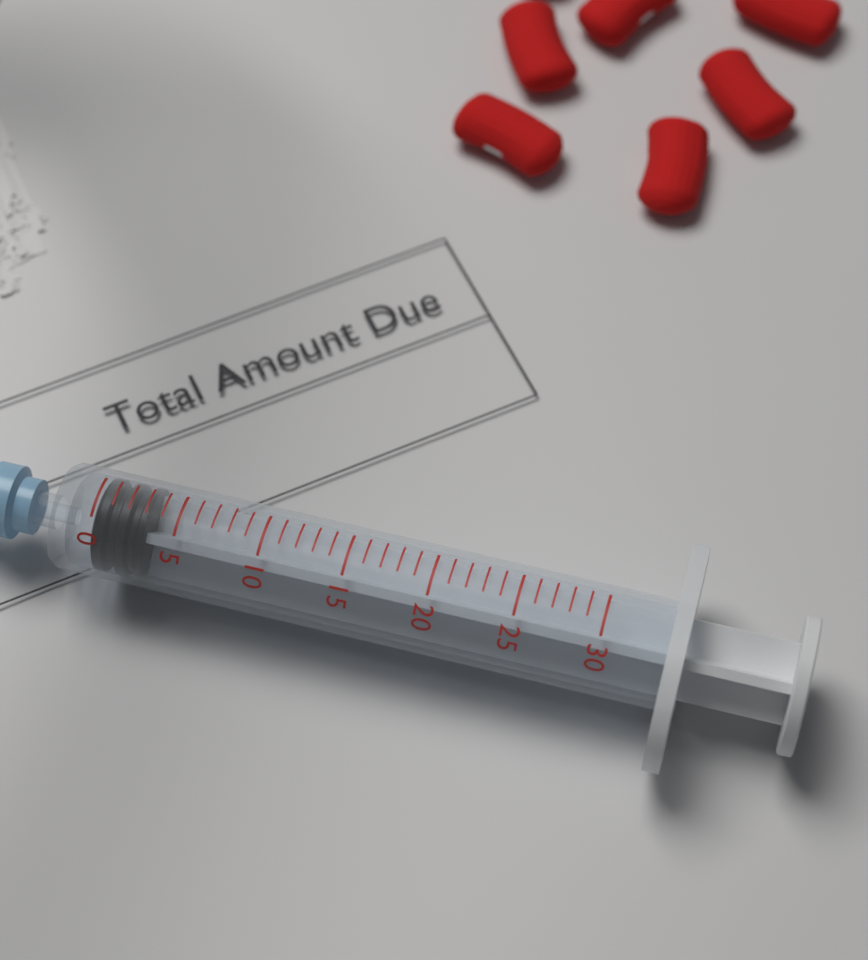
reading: 0 (no unit)
